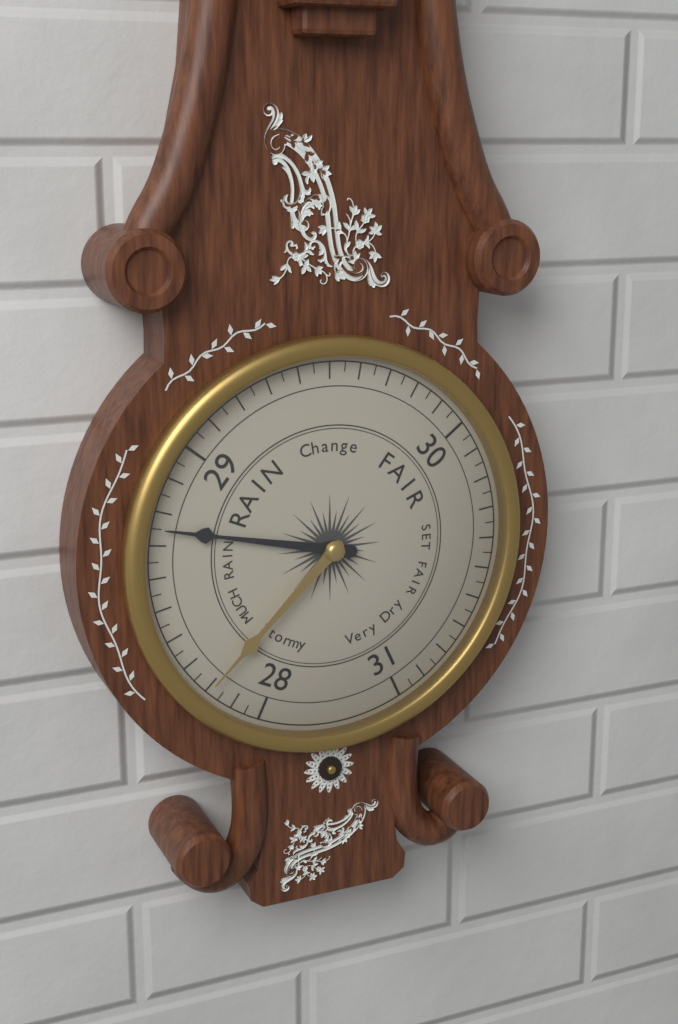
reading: 28.75 (no unit)
